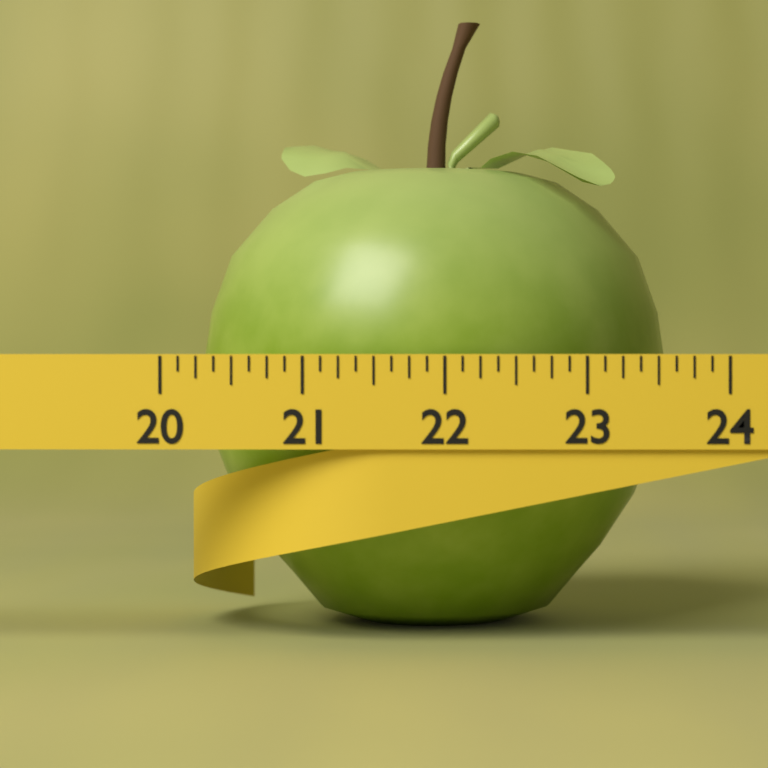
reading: 23.625 (no unit)
